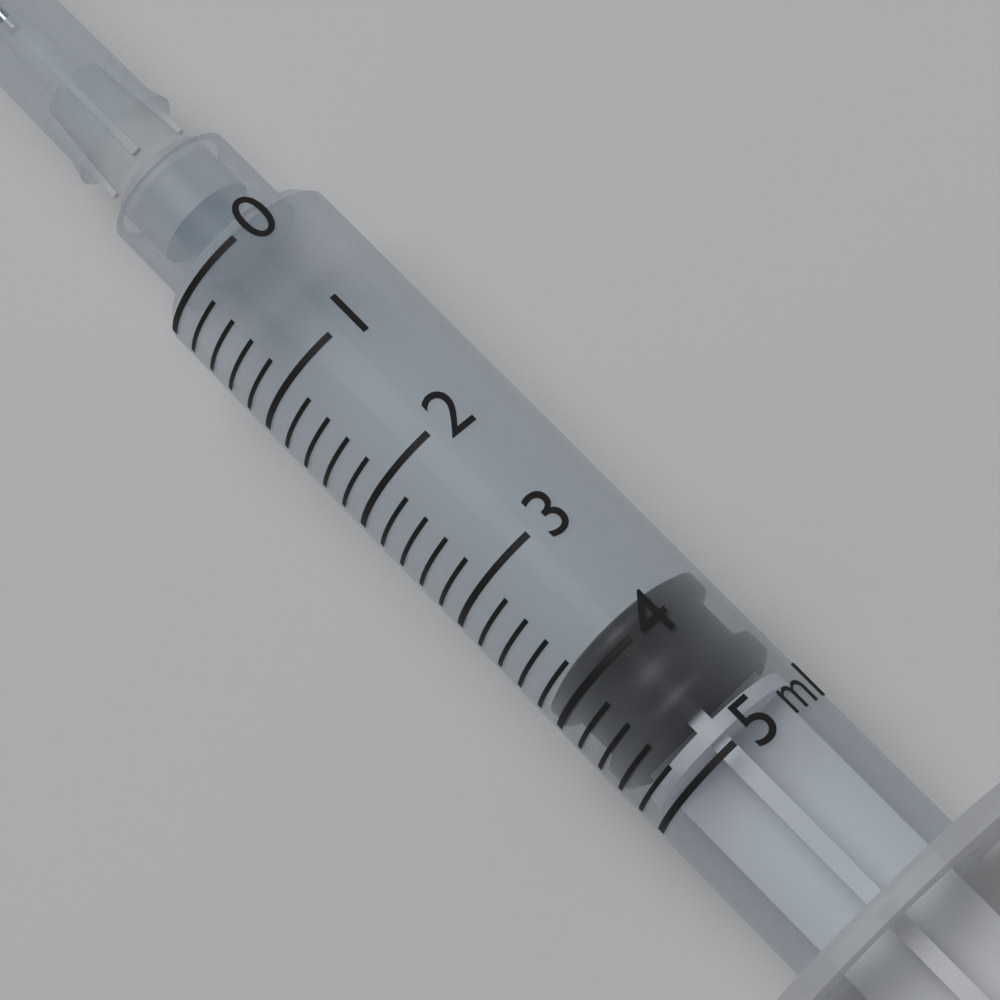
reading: 3.8 ml
